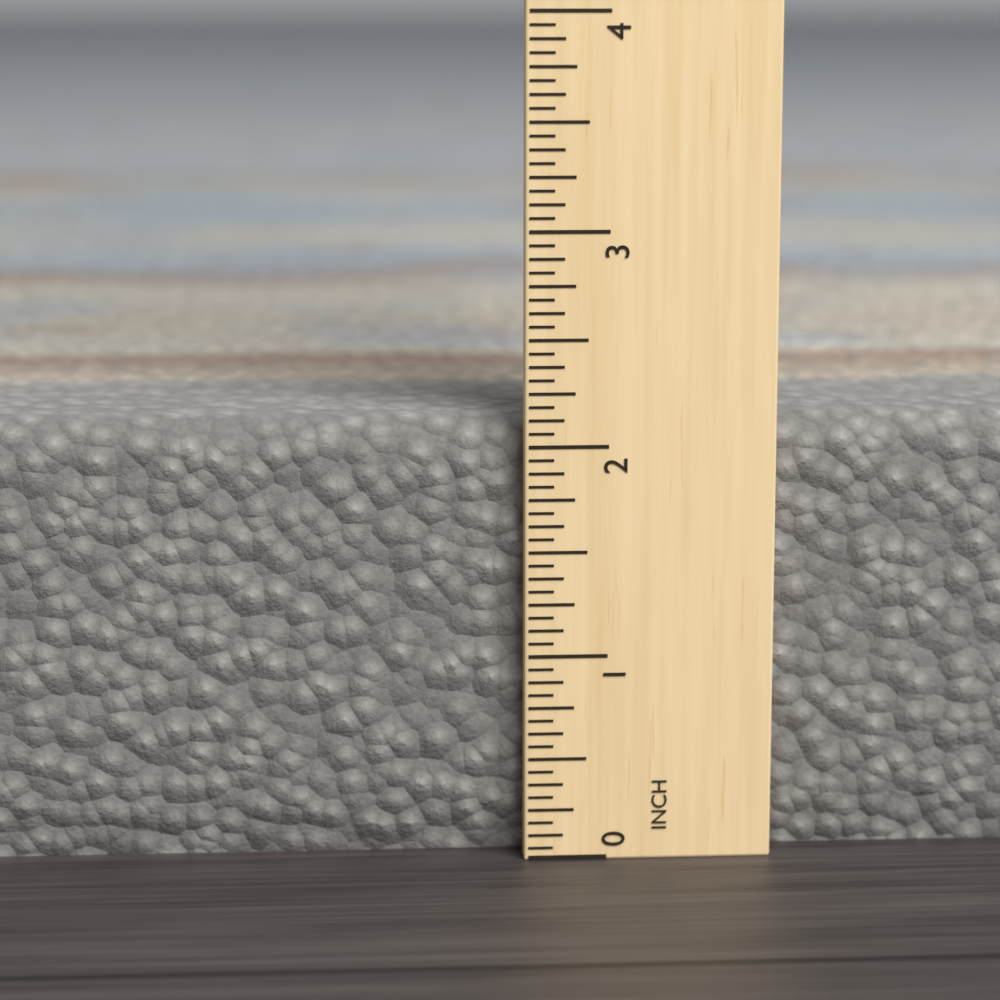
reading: 2.1250 in
